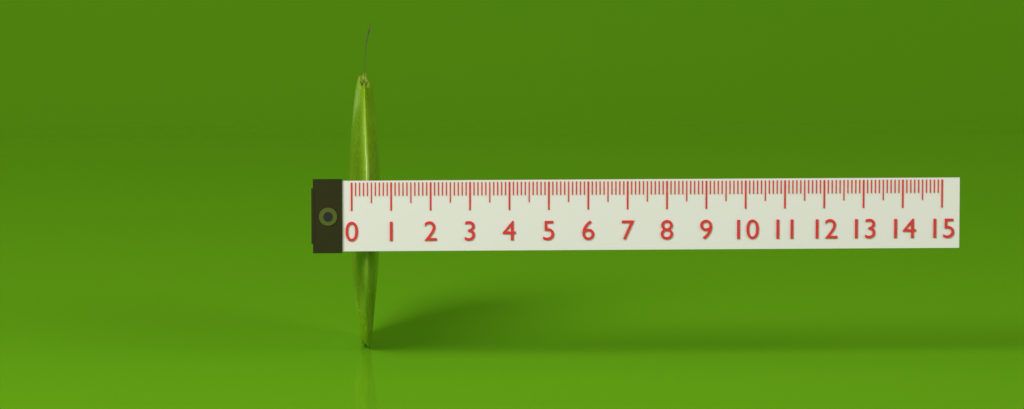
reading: 0.8 (no unit)
